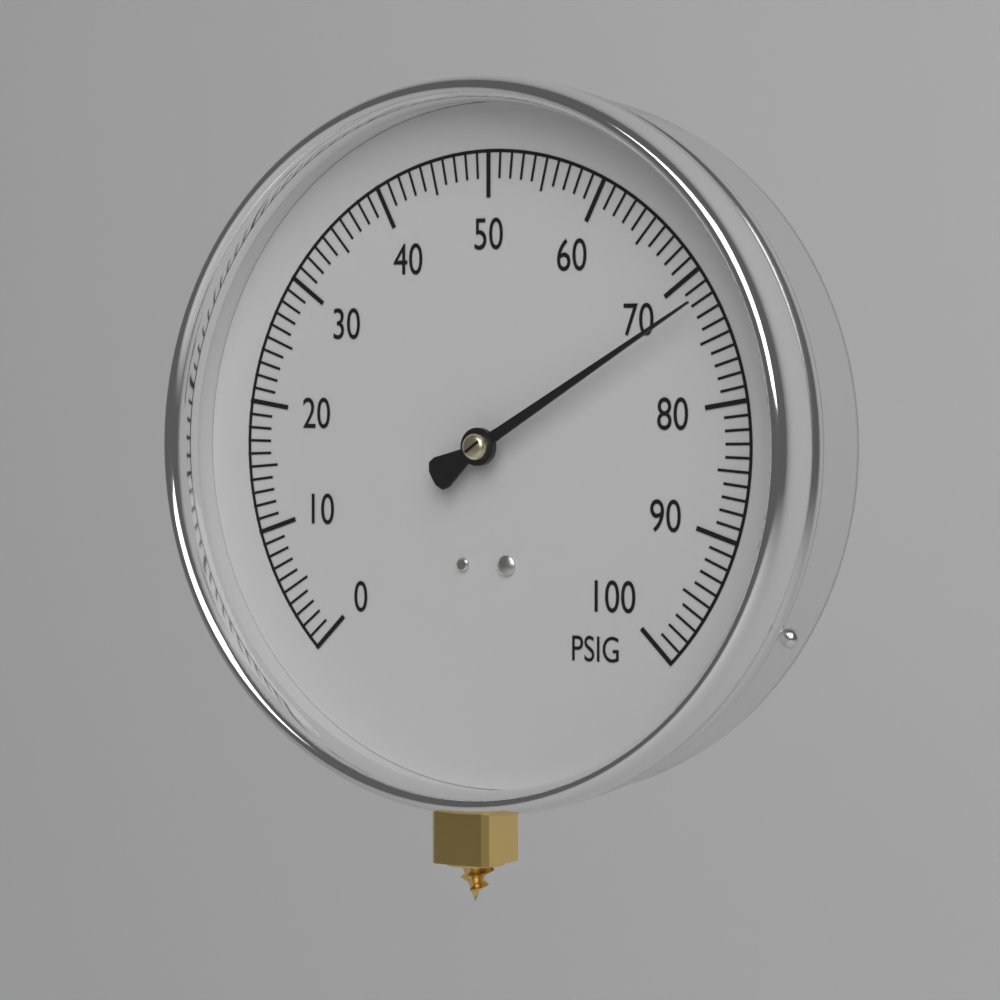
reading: 72 PSIG
